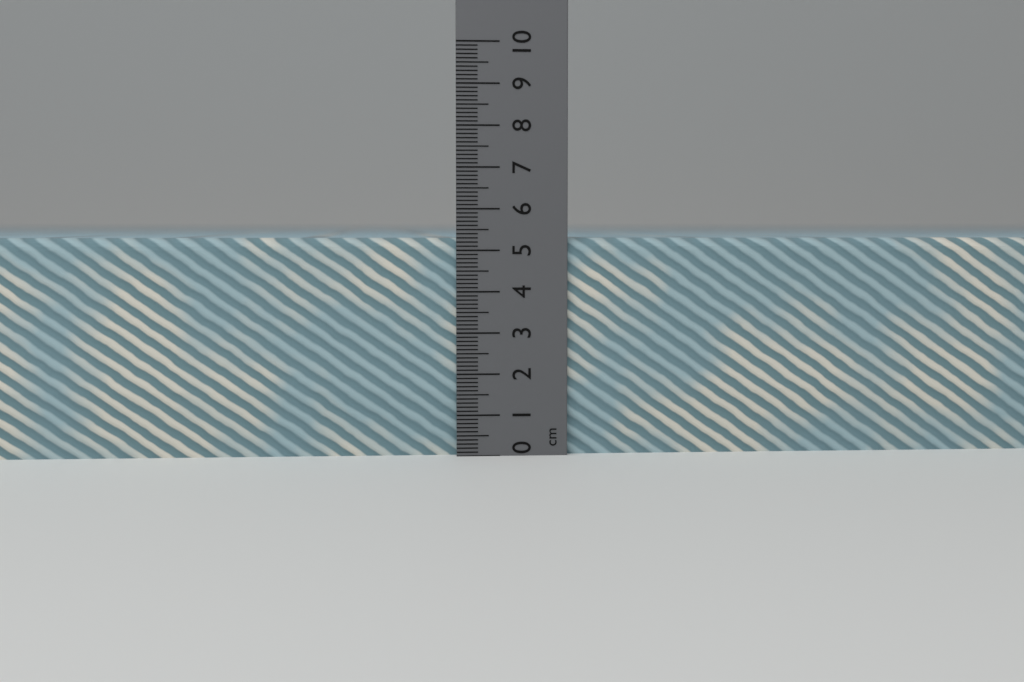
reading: 5.3 cm
